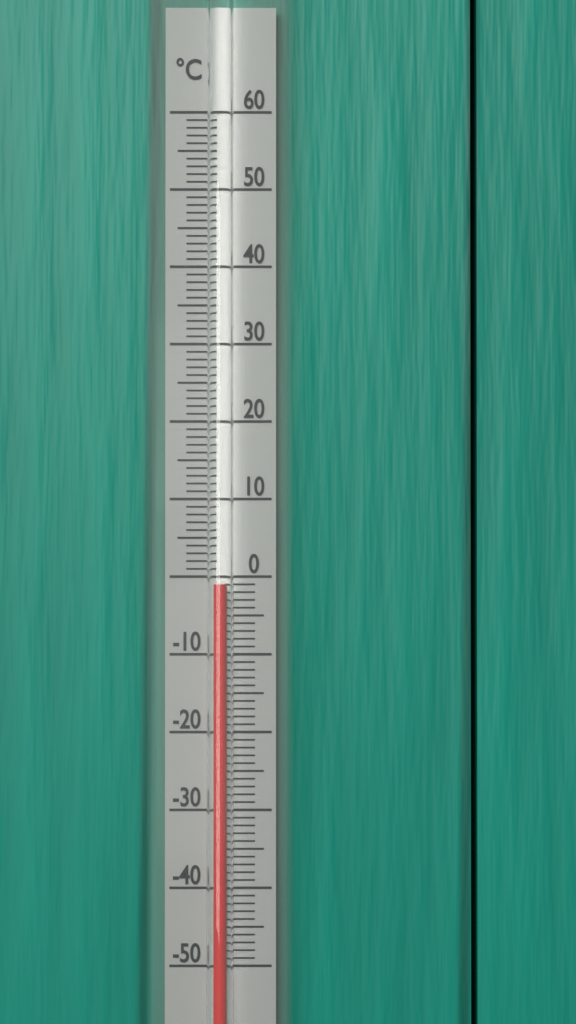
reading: -1 °C
